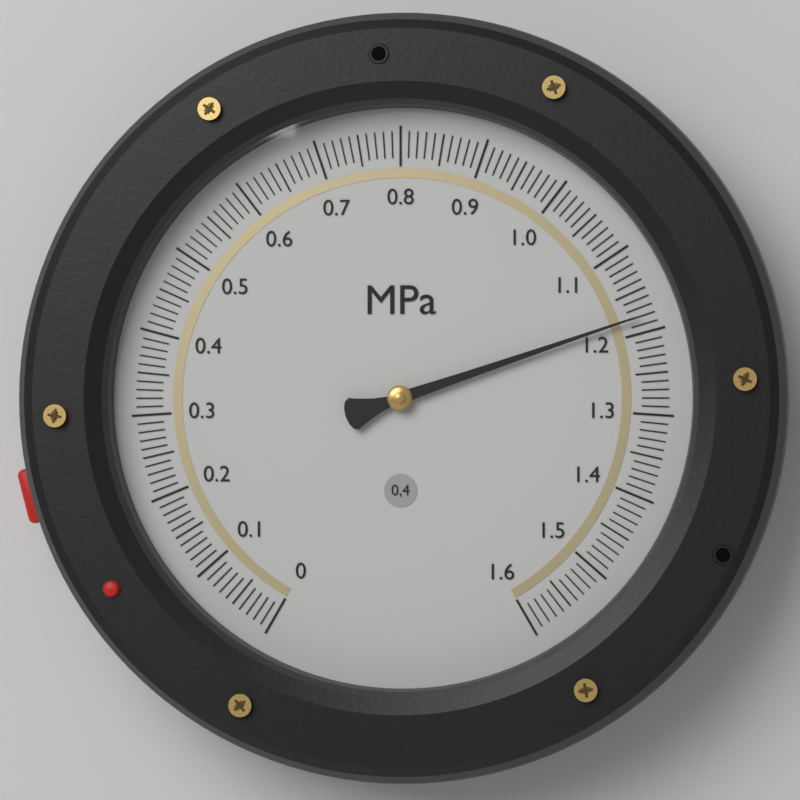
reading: 1.18 MPa
